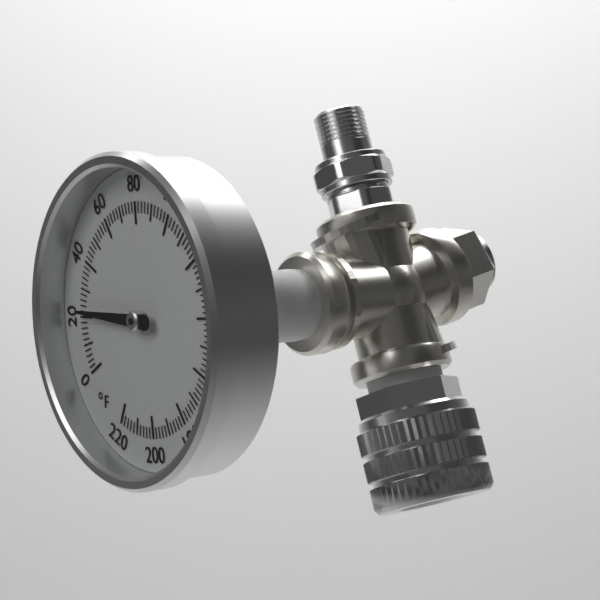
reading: 22 °F
